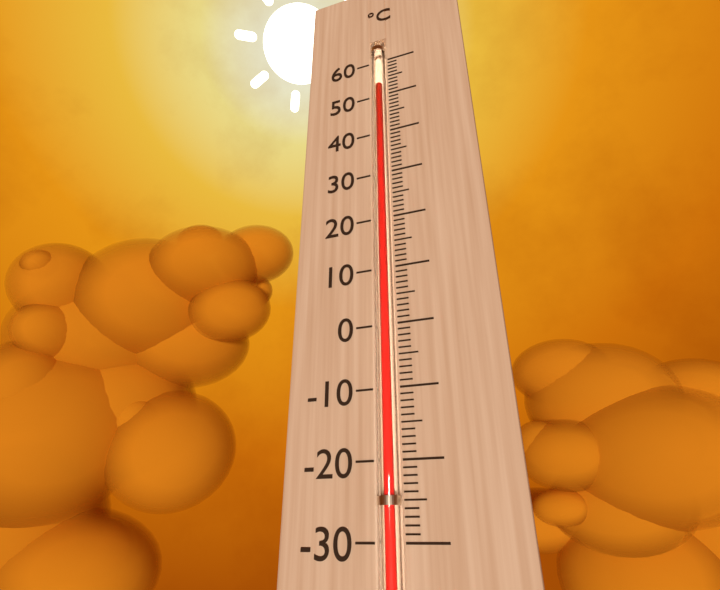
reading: 53 °C
